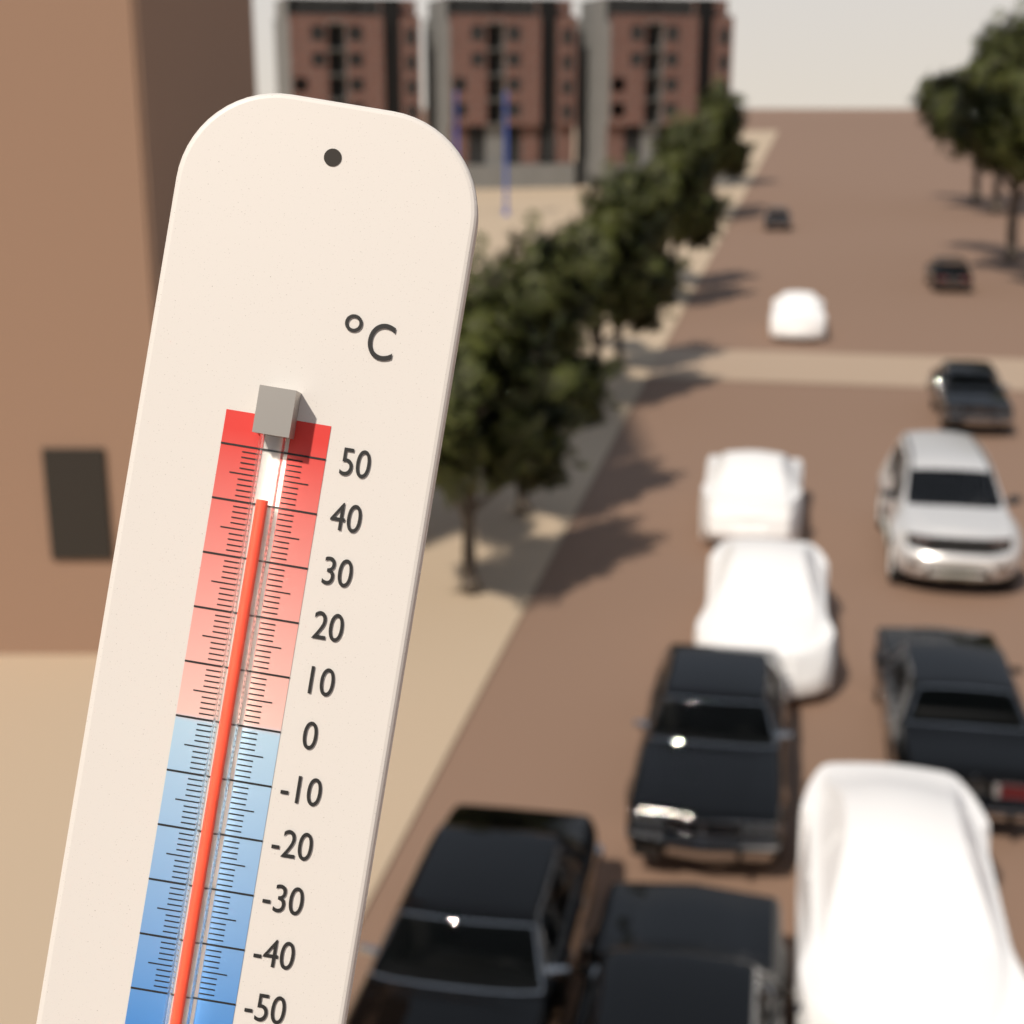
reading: 41 °C
